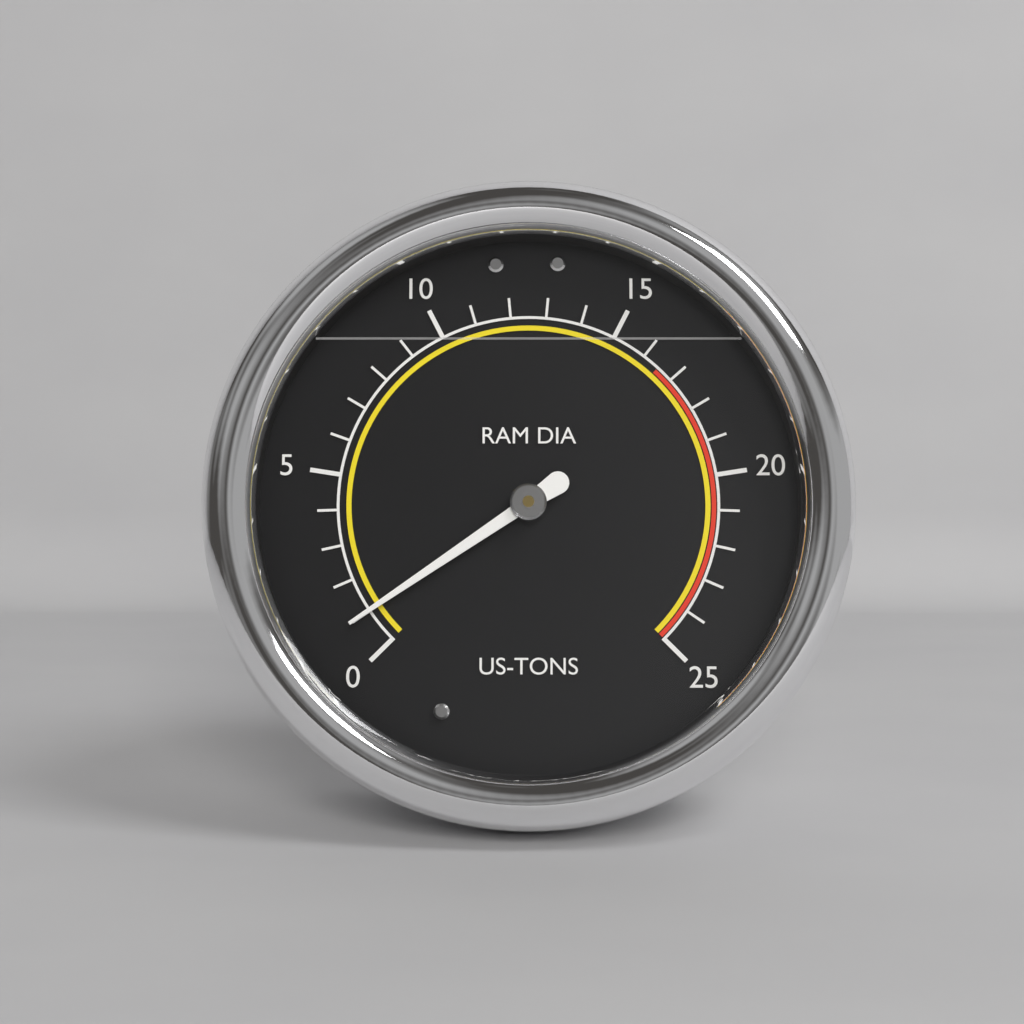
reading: 1 US-TONS
